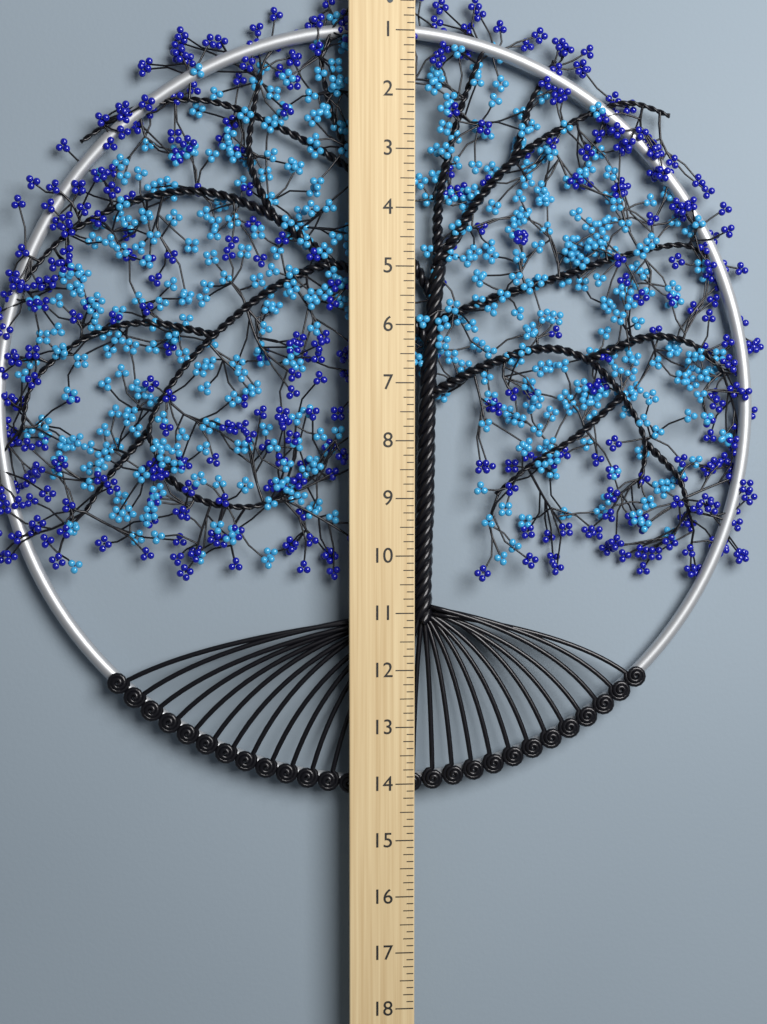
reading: 14.250 (no unit)
